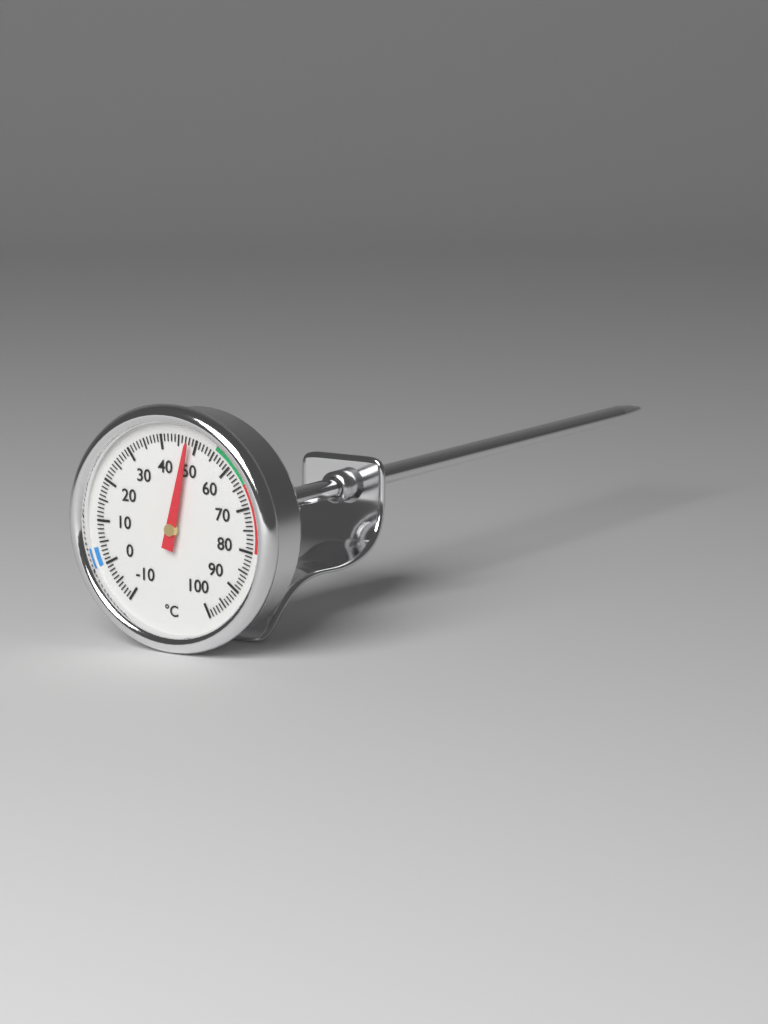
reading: 48 °C
